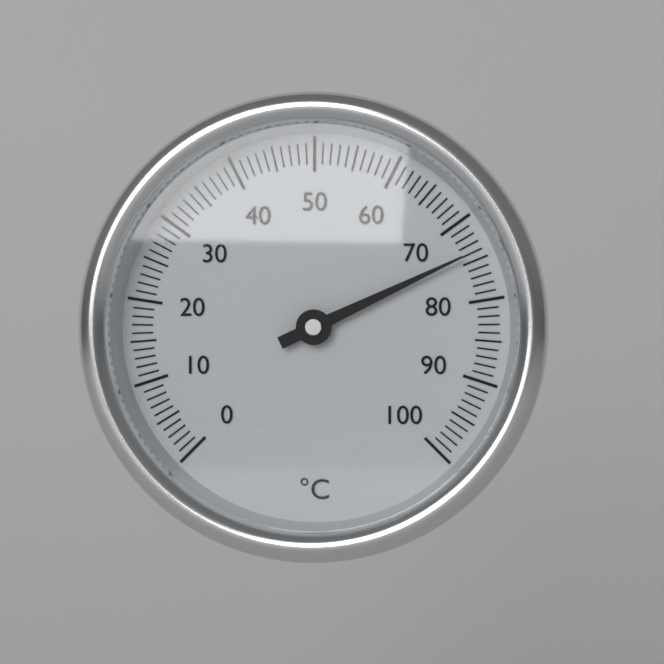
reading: 74 °C
